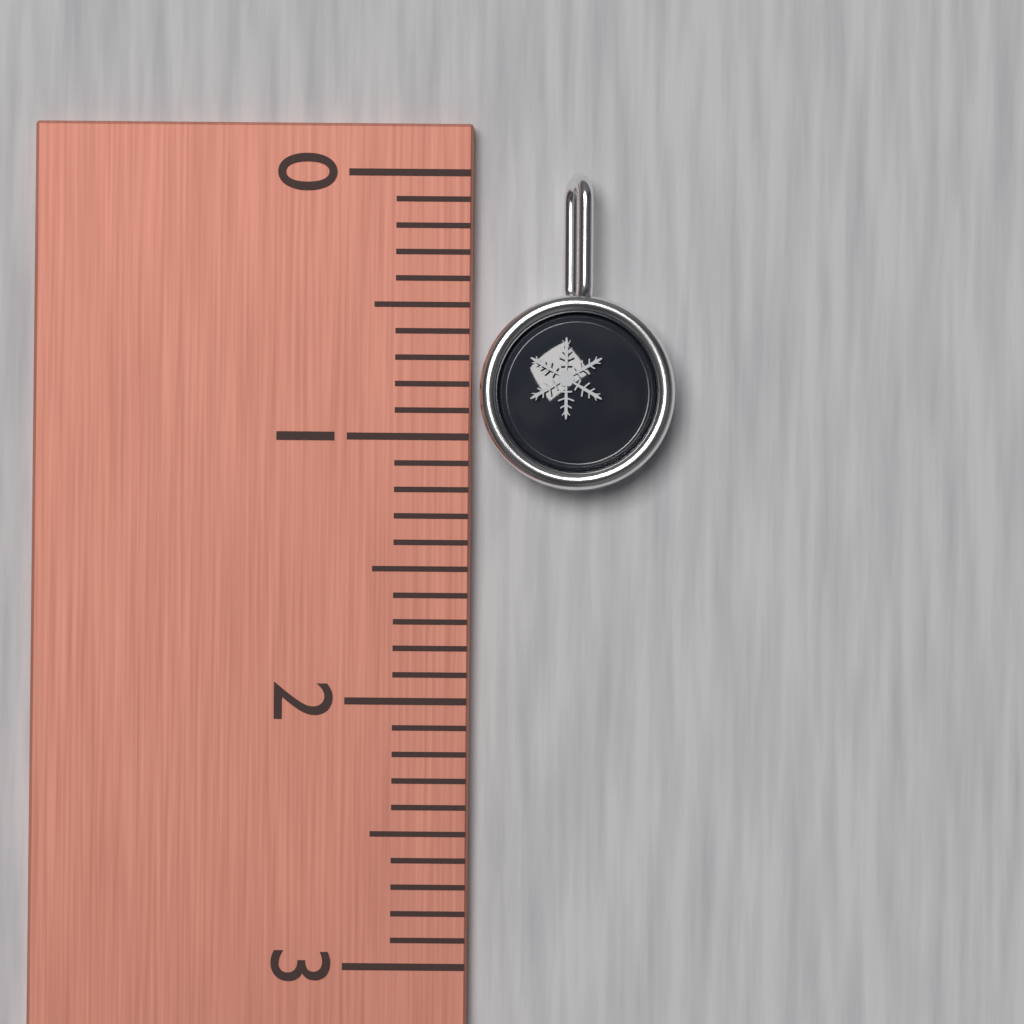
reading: 1.2 (no unit)
